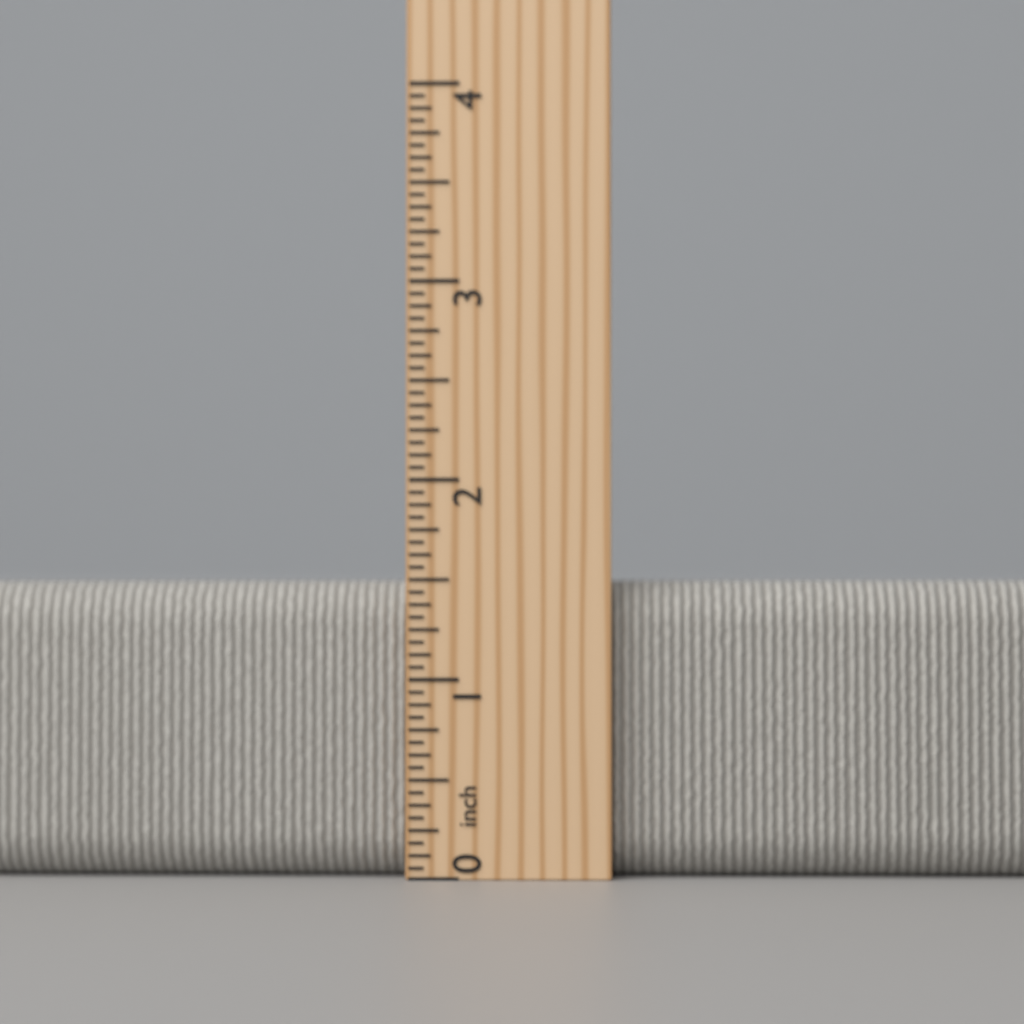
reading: 1.5000 inch
